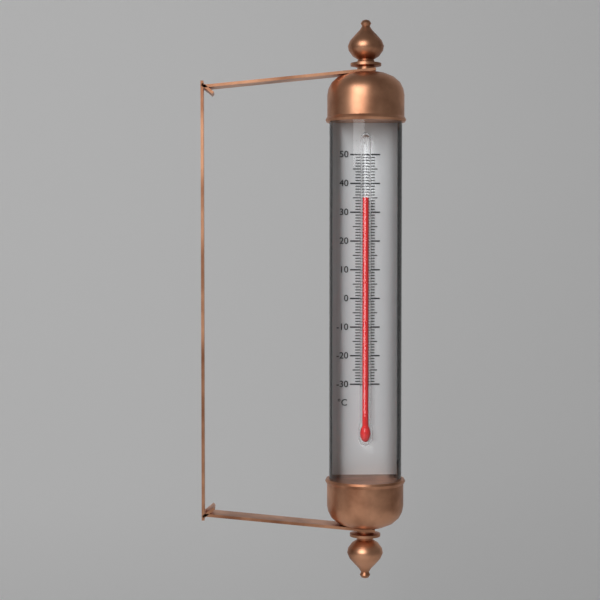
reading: 35 °C
